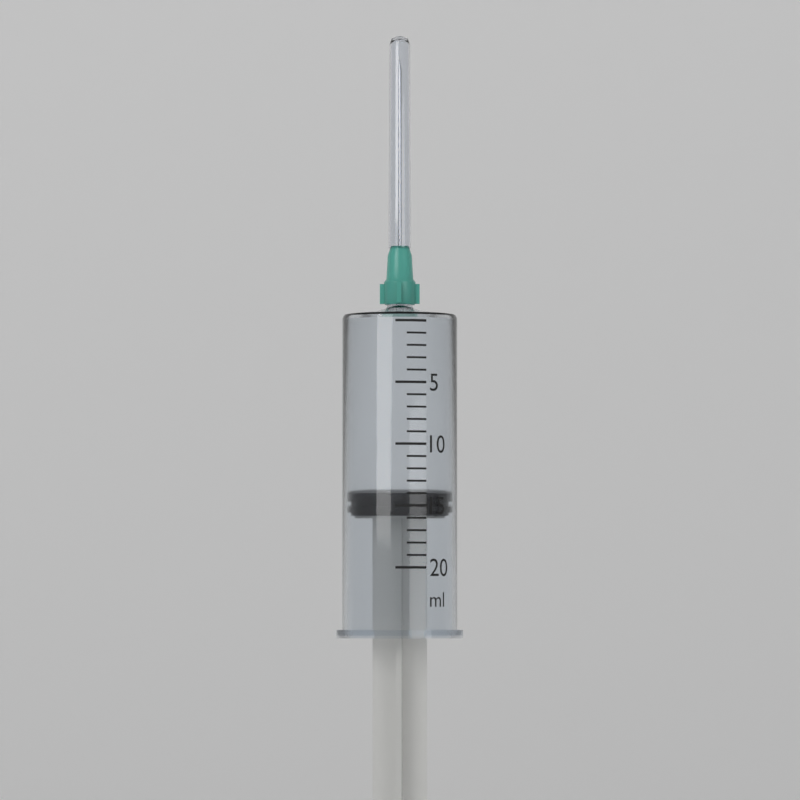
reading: 14 ml
